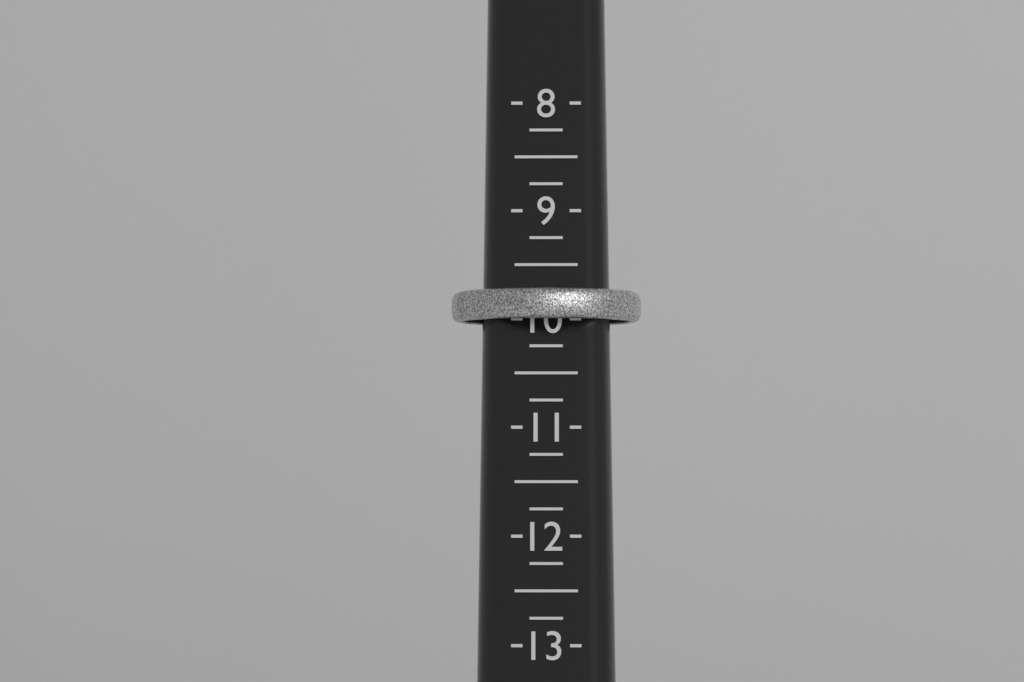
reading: 10.00 (no unit)
